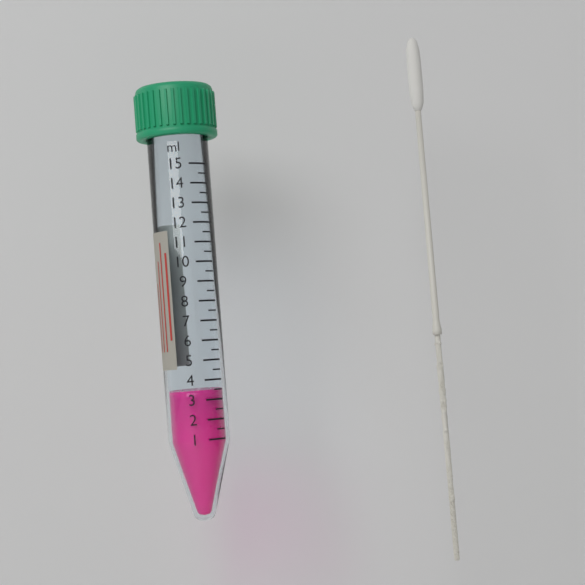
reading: 3.5 ml
